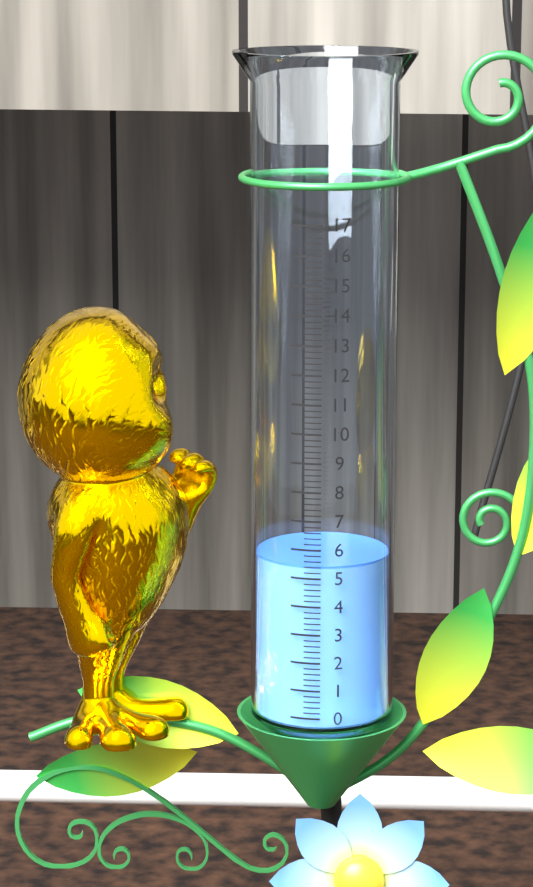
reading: 5.4 (no unit)
